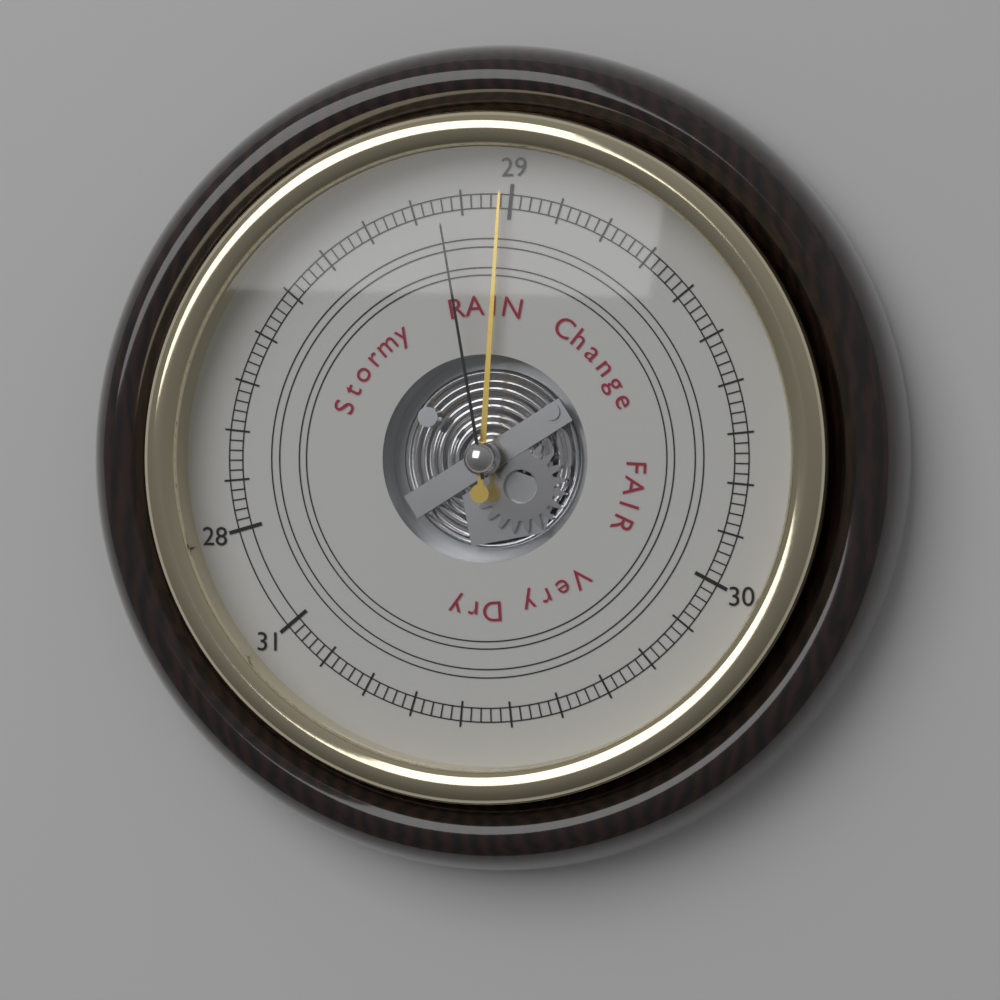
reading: 28.98 (no unit)
